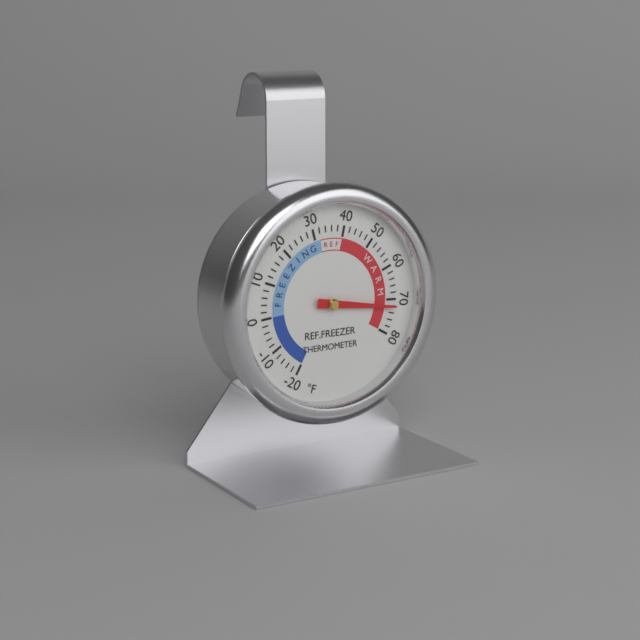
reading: 72 °F
